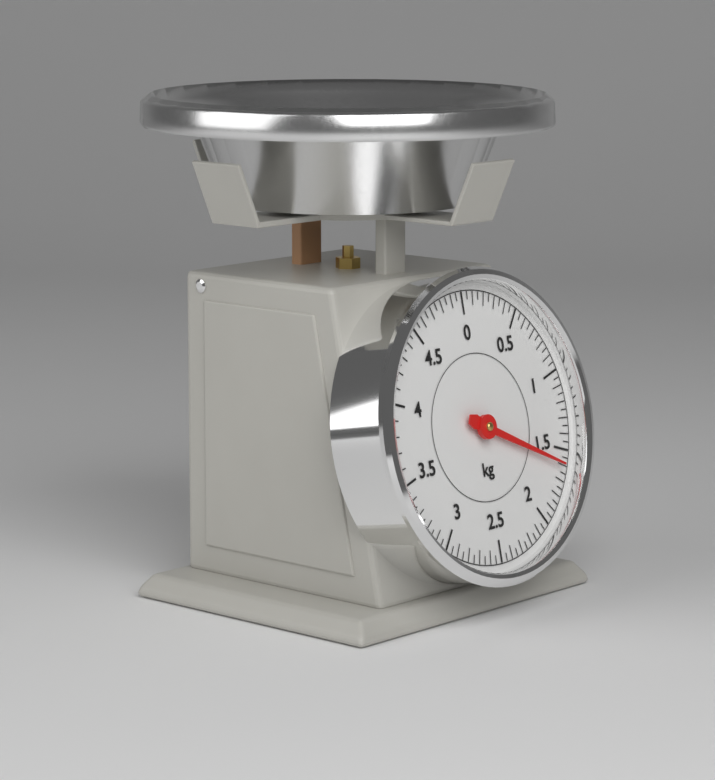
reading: 1.60 kg
